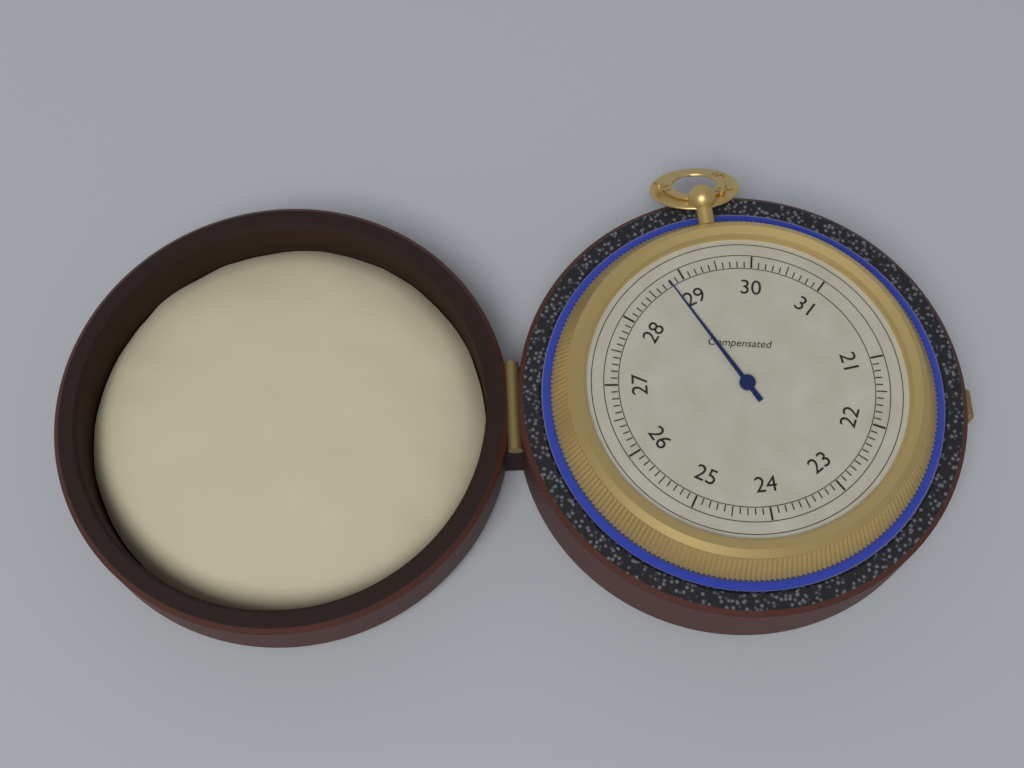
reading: 28.8 (no unit)
